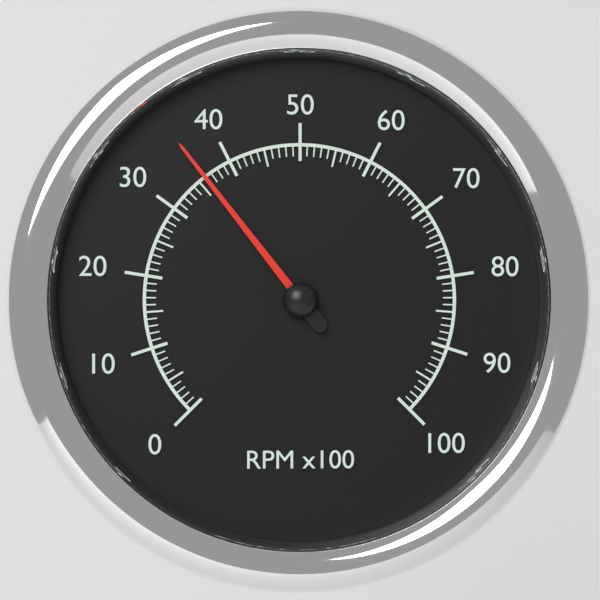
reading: 36 RPM x100
